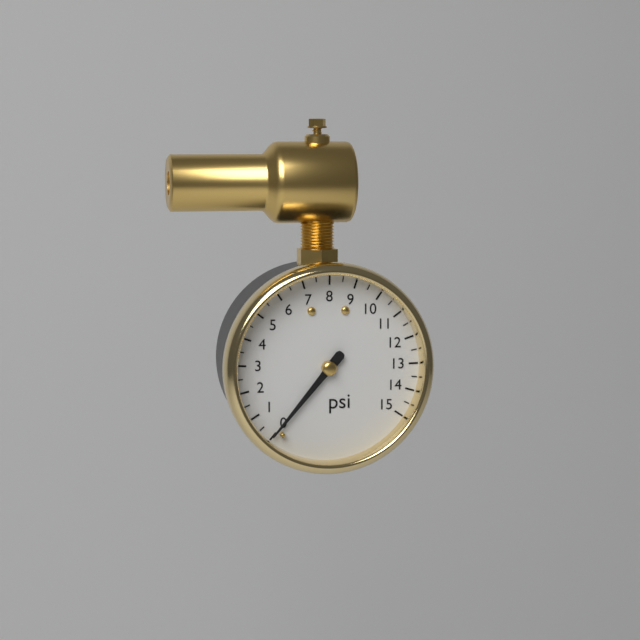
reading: 0.0 psi
